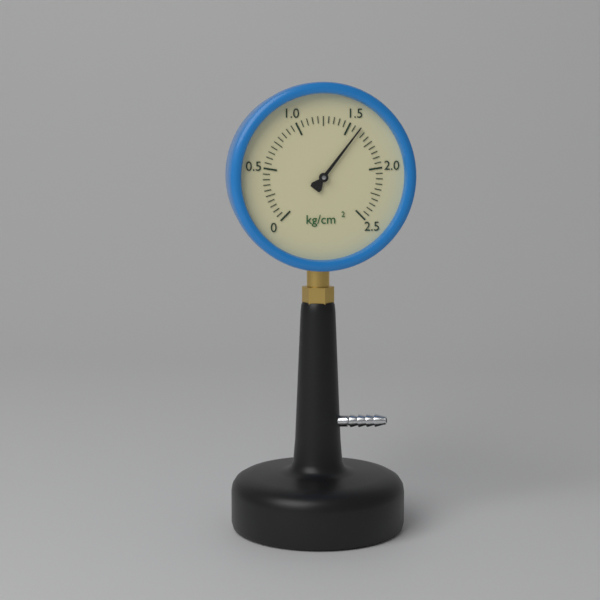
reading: 1.60 kg/cm²
